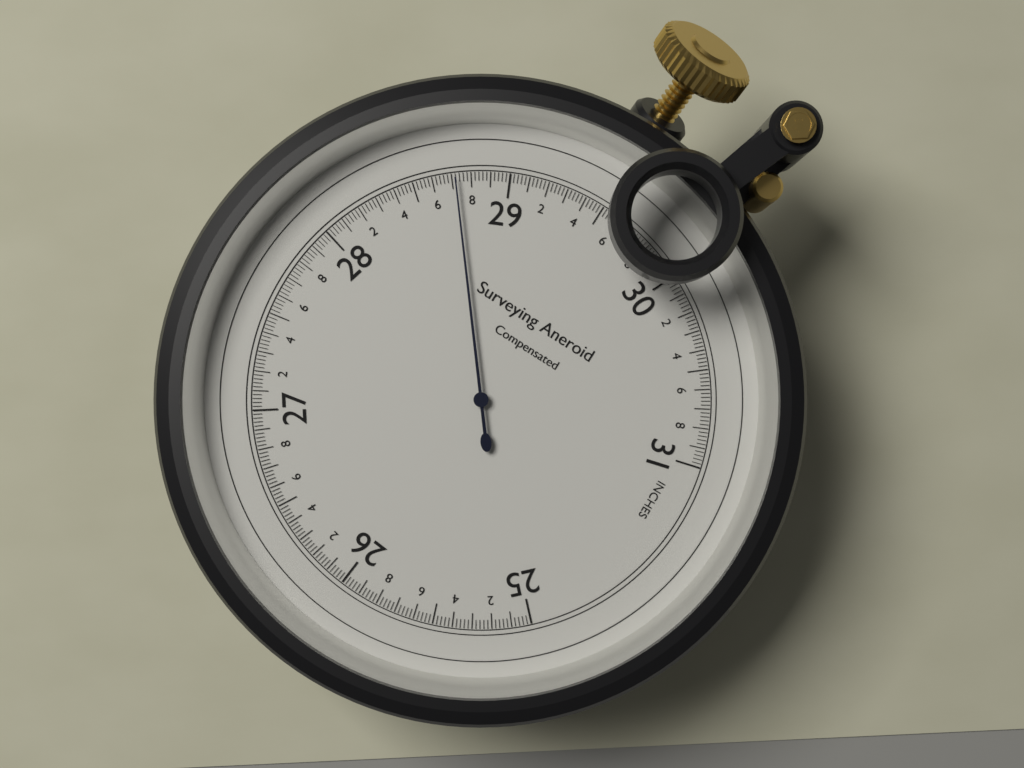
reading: 28.72 inches
